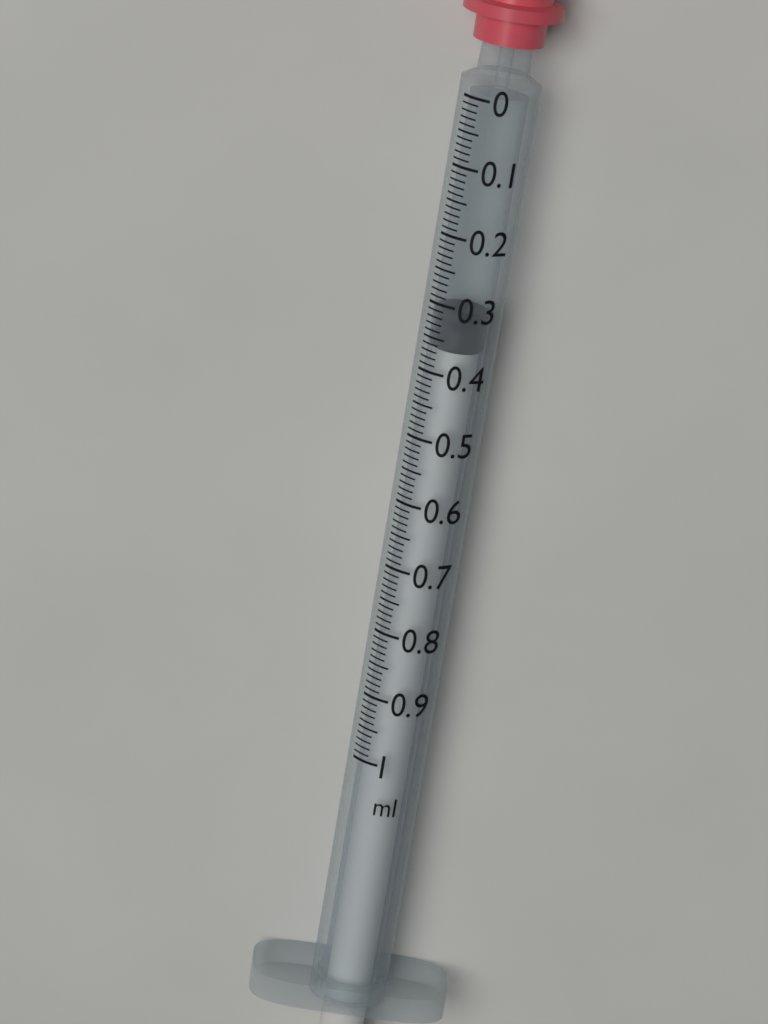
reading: 0.31 ml
